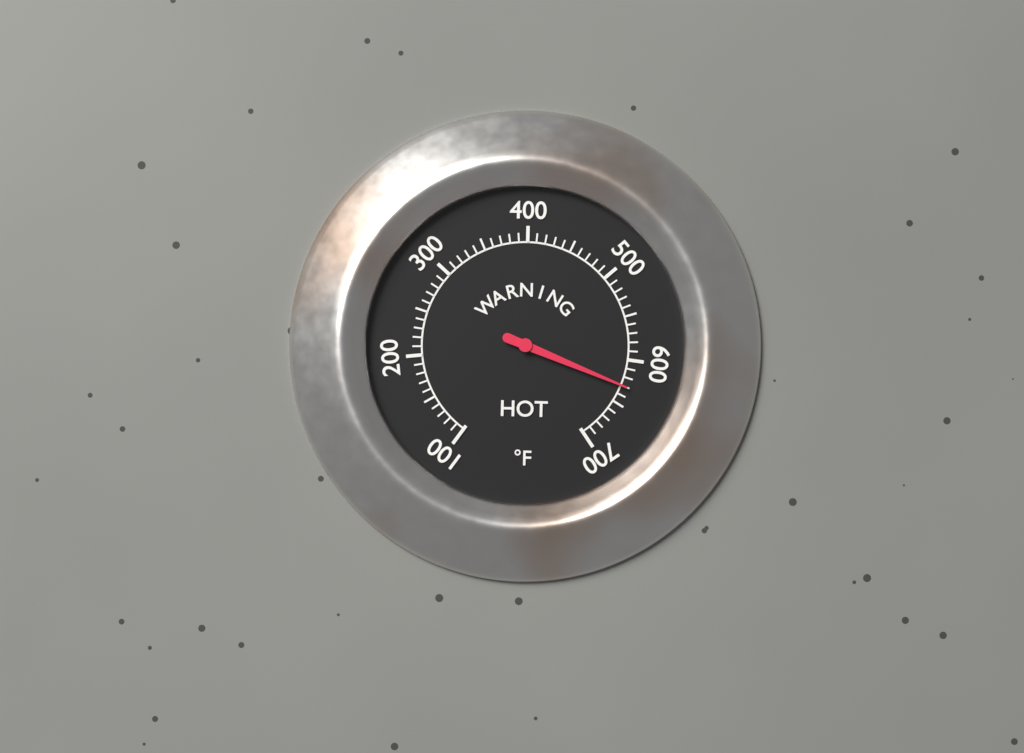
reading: 630 °F
